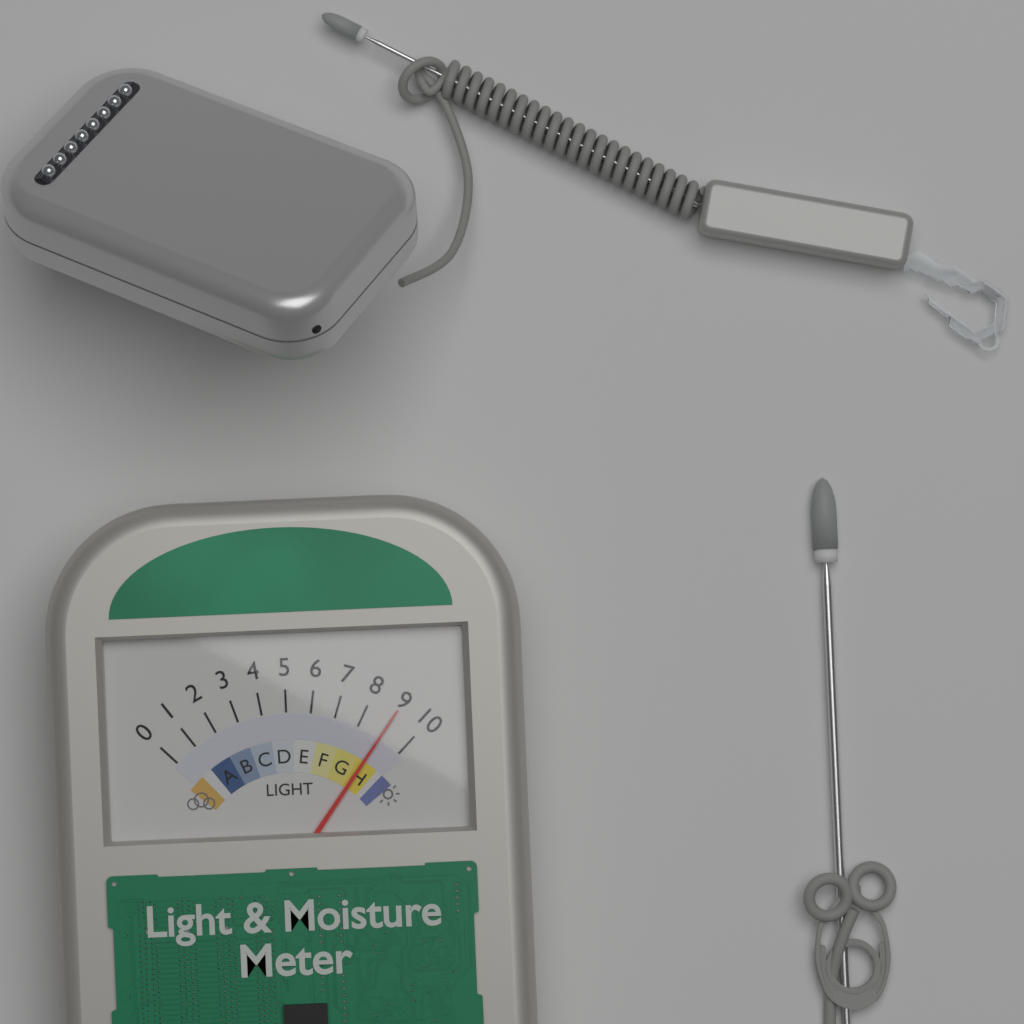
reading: 9 (no unit)
